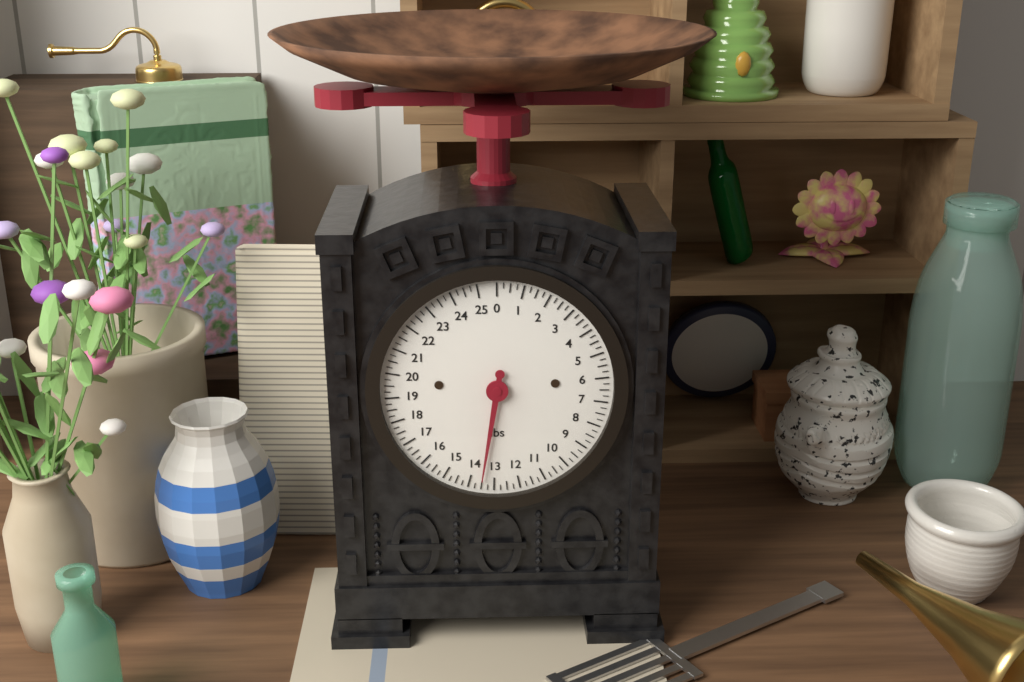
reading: 13.50 lbs
